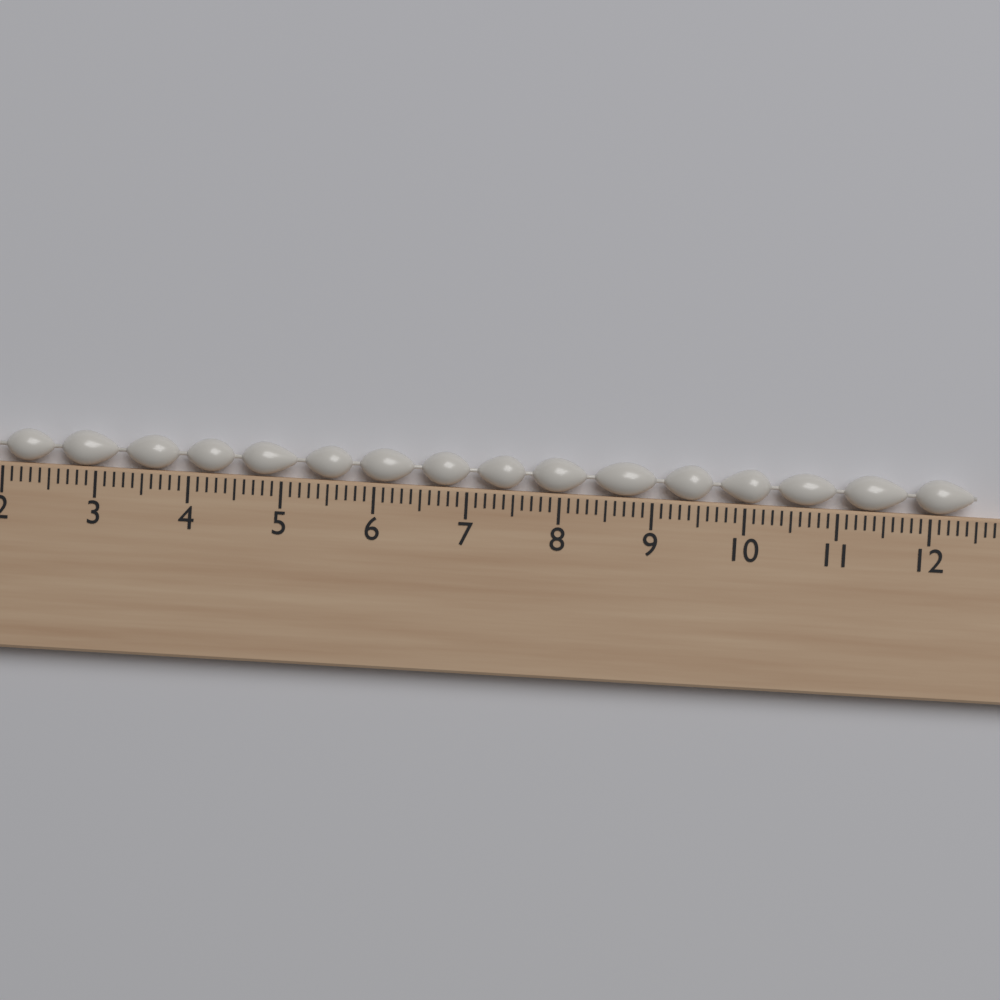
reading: 12.5 cm
